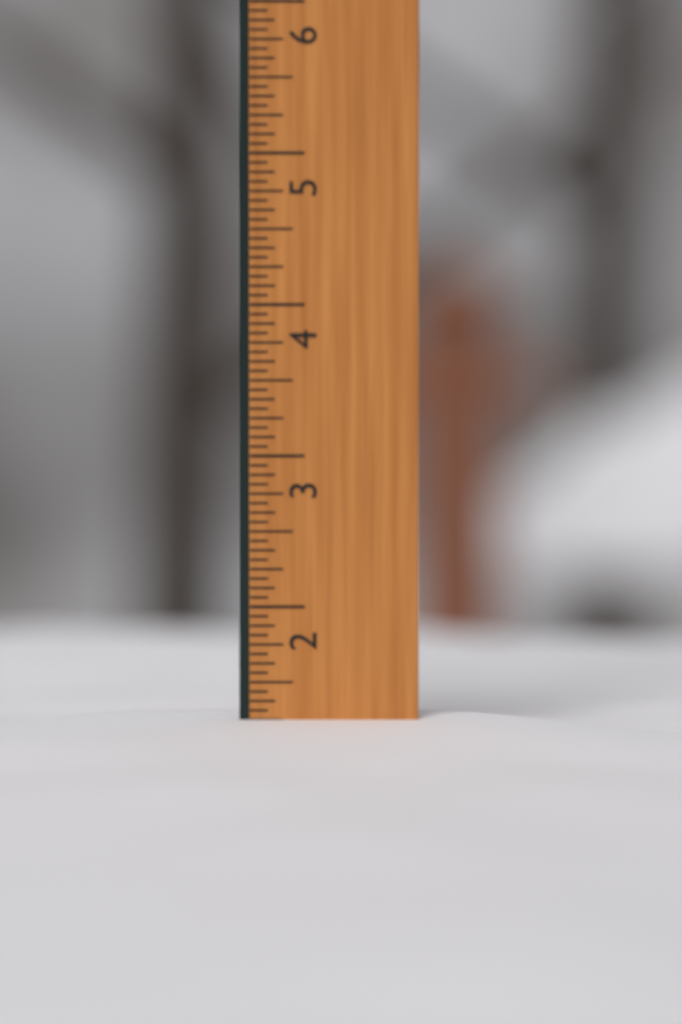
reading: 1.2500 in
